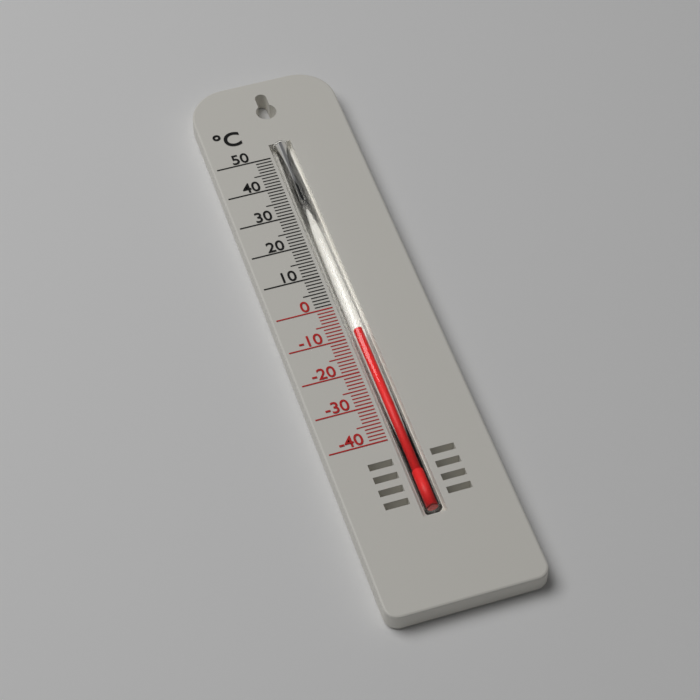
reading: -8 °C
